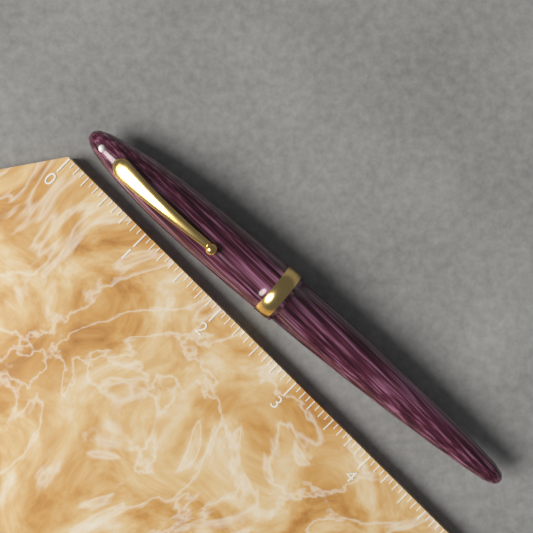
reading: 5.0000 (no unit)
